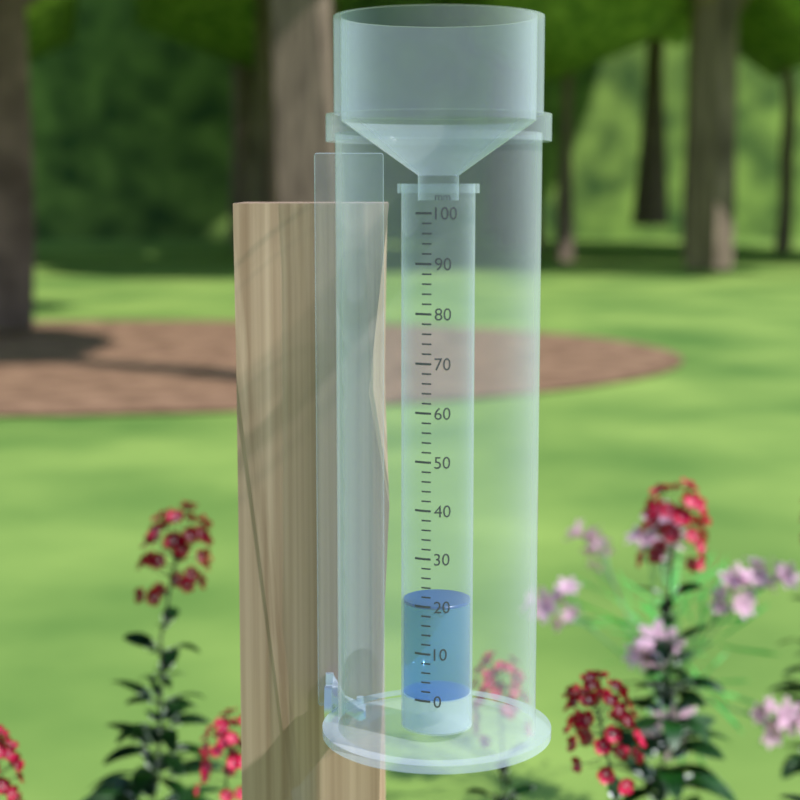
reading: 20 mm
